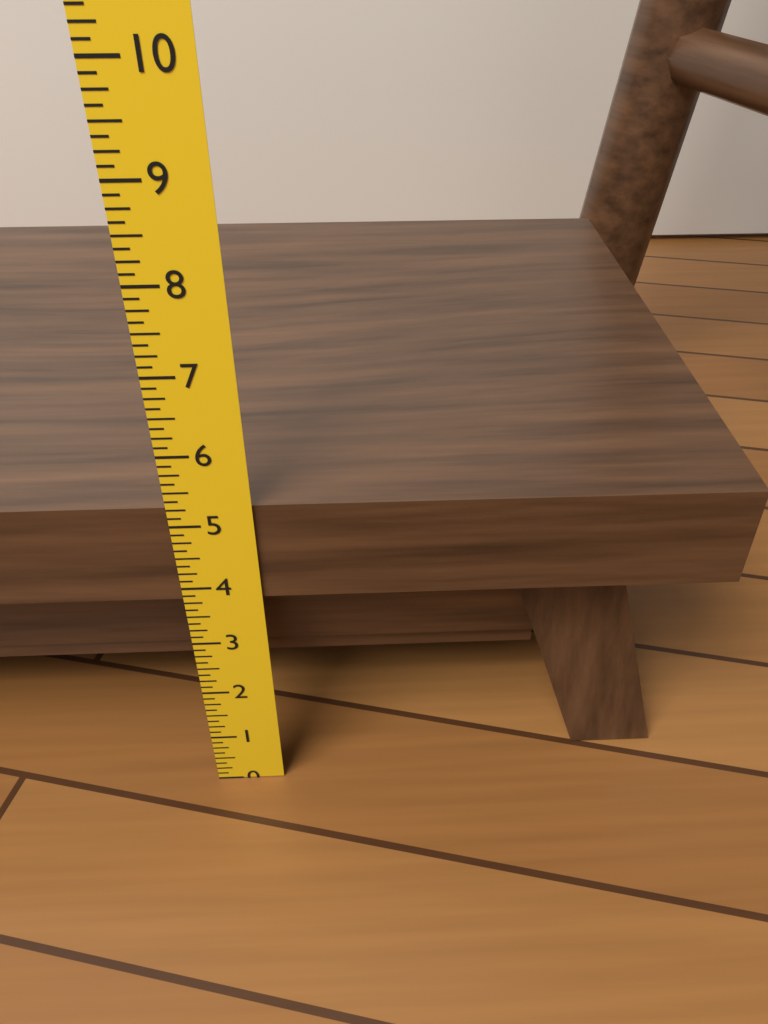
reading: 5.250 in
